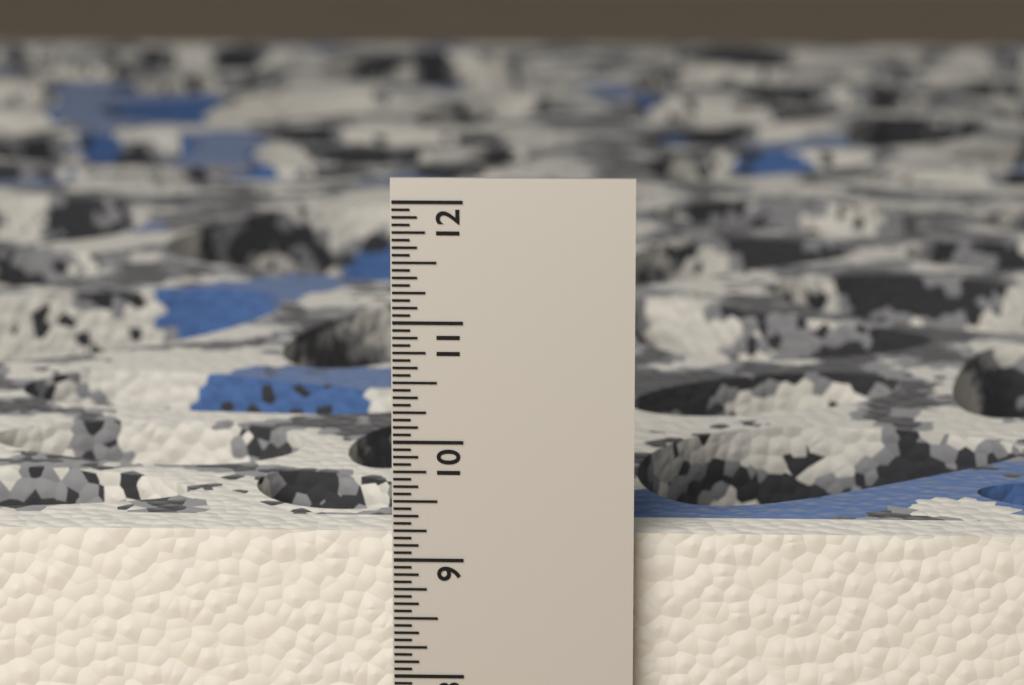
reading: 9.1875 in
